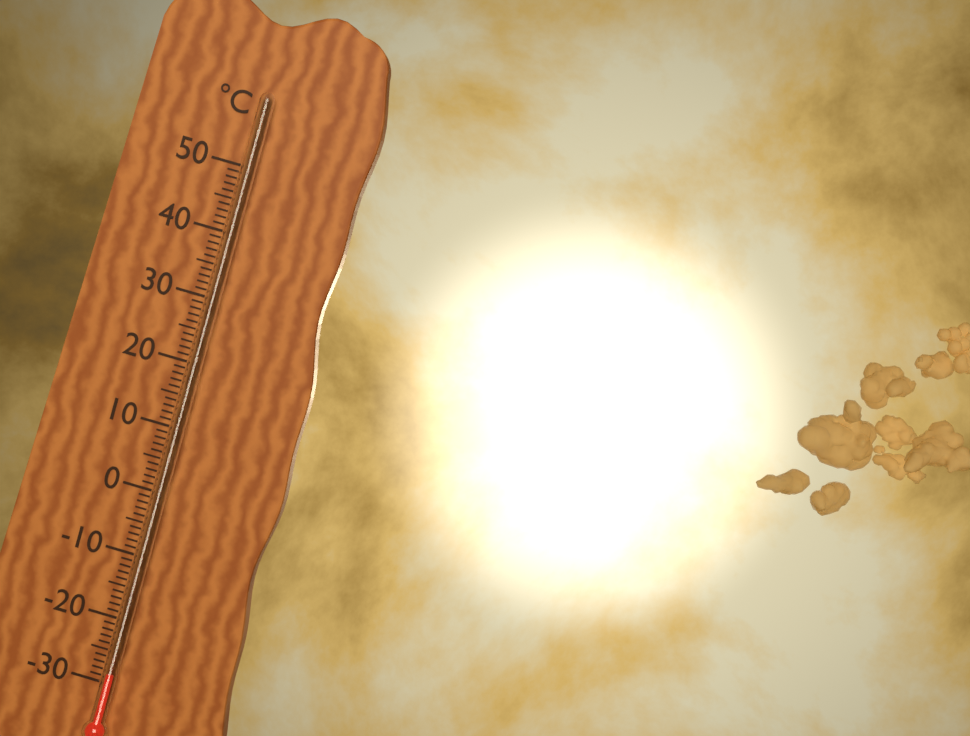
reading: -28 °C
